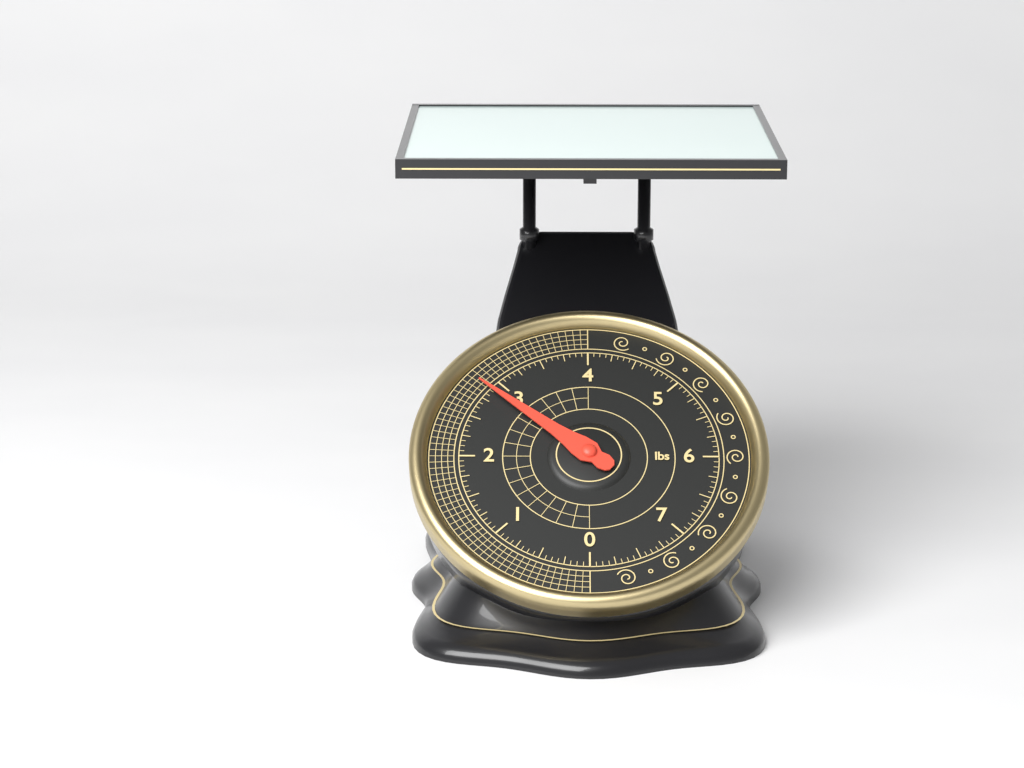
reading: 2.8750 lbs
